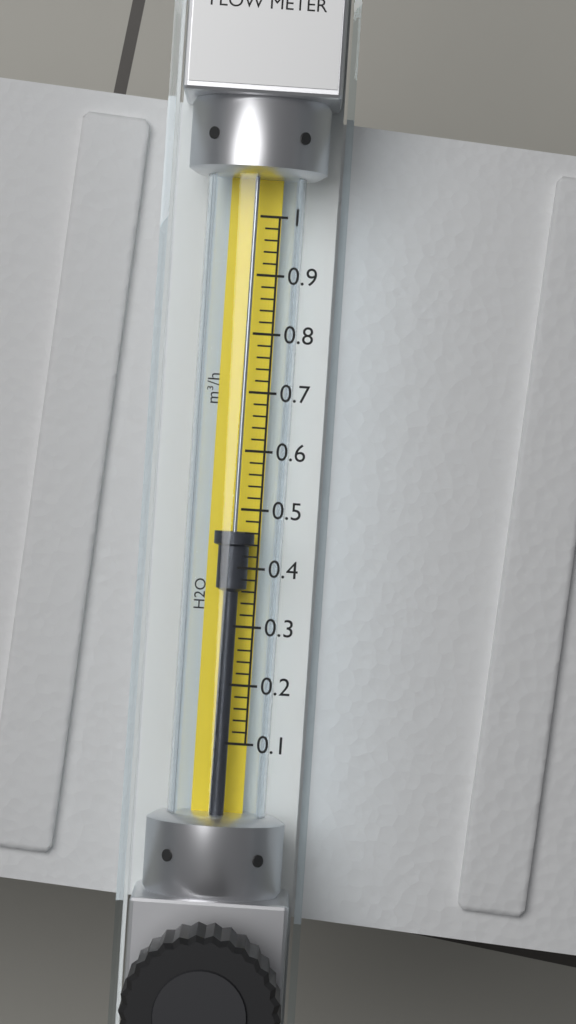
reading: 0.46 m³/h
